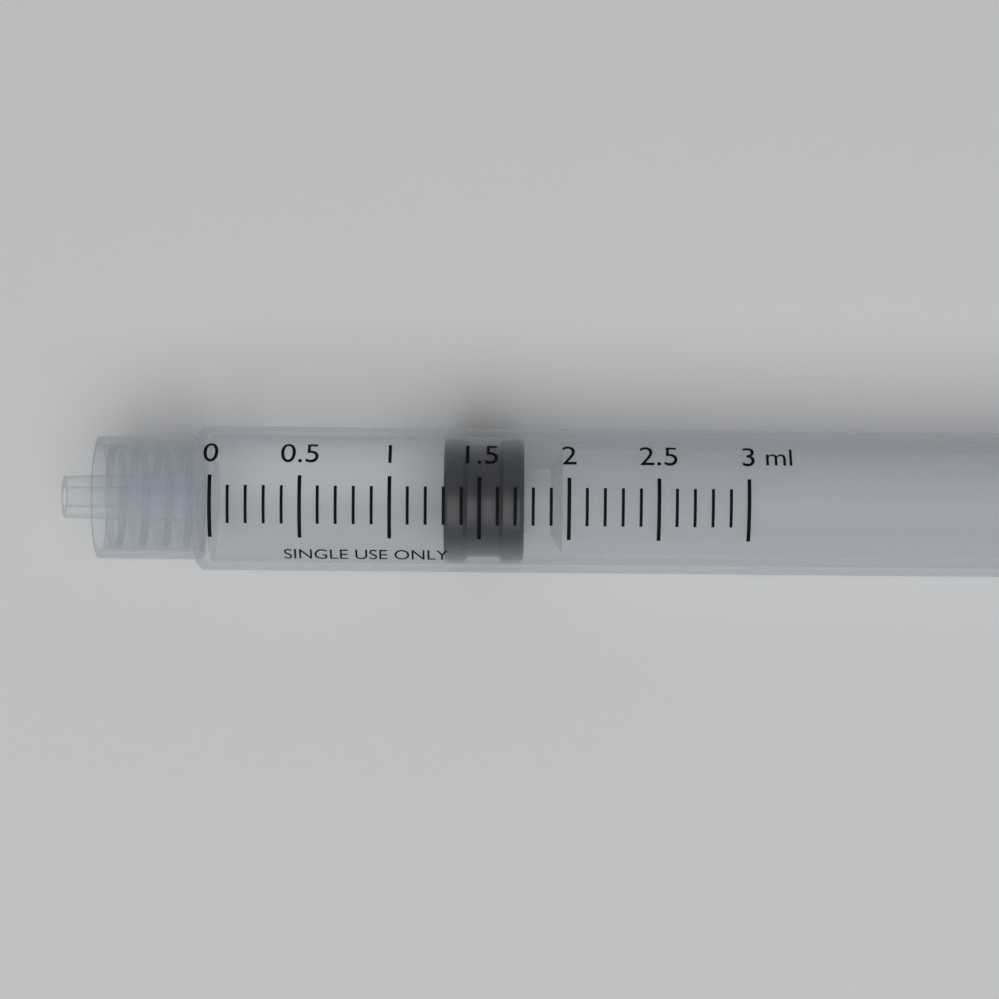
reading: 1.3 ml
